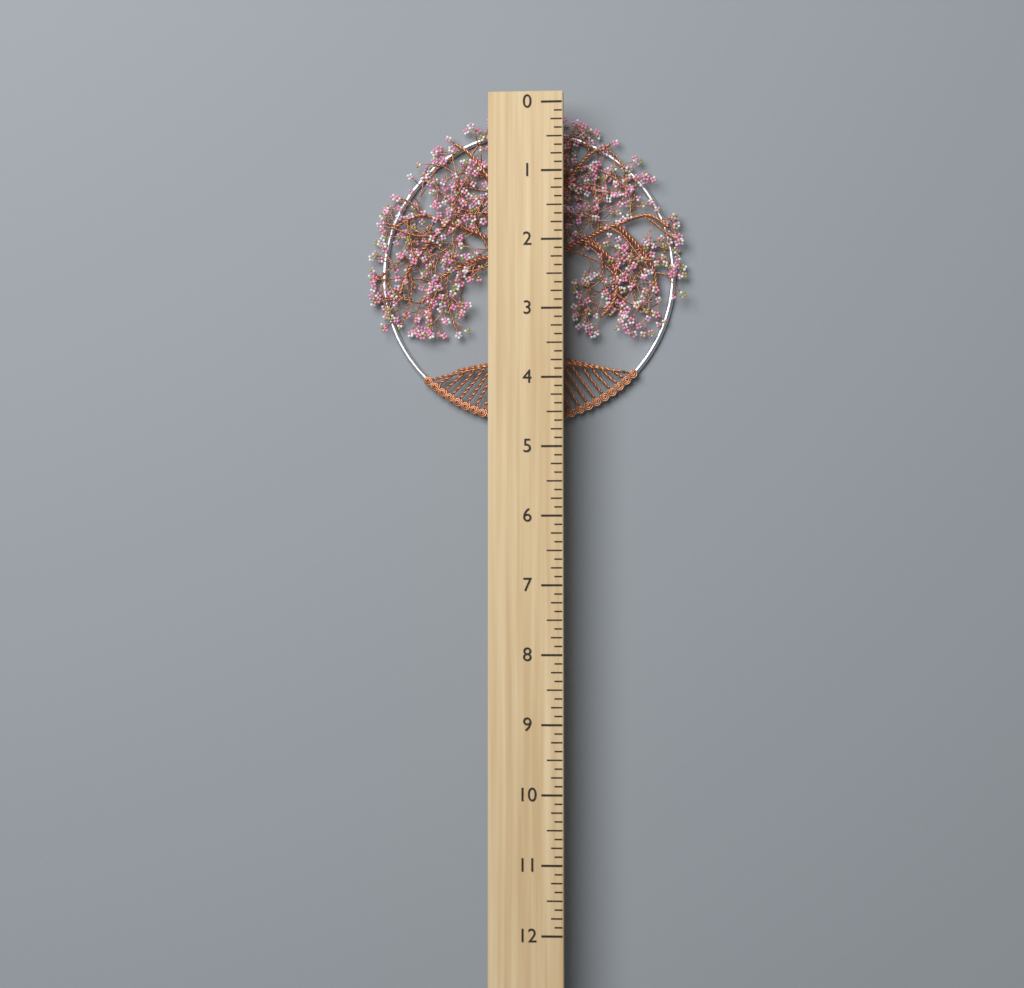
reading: 4.625 (no unit)
